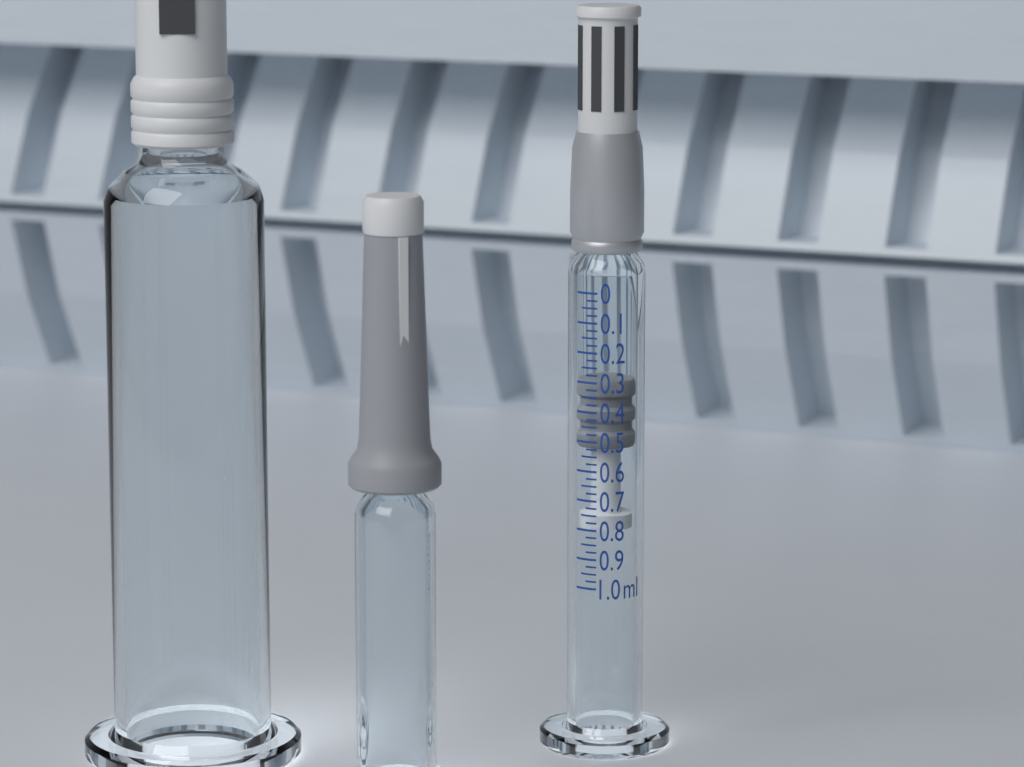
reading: 0.300 ml
